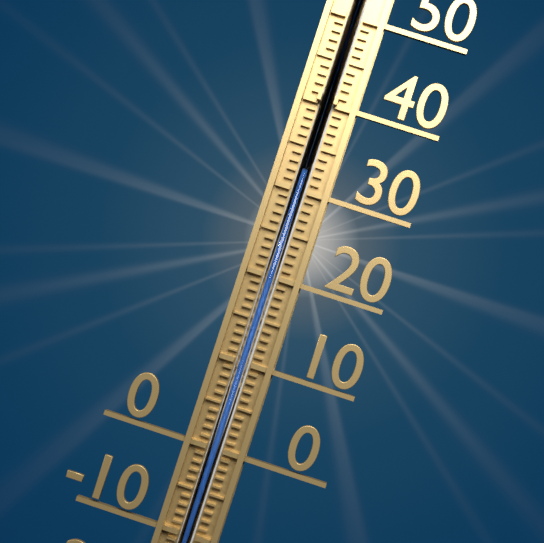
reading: 32 °C
